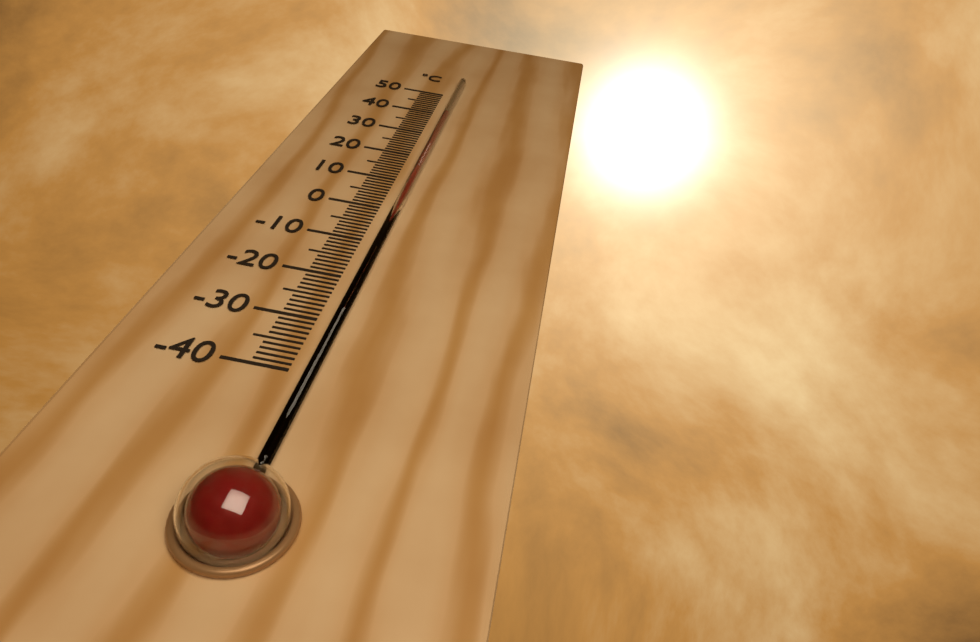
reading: 39 °C
